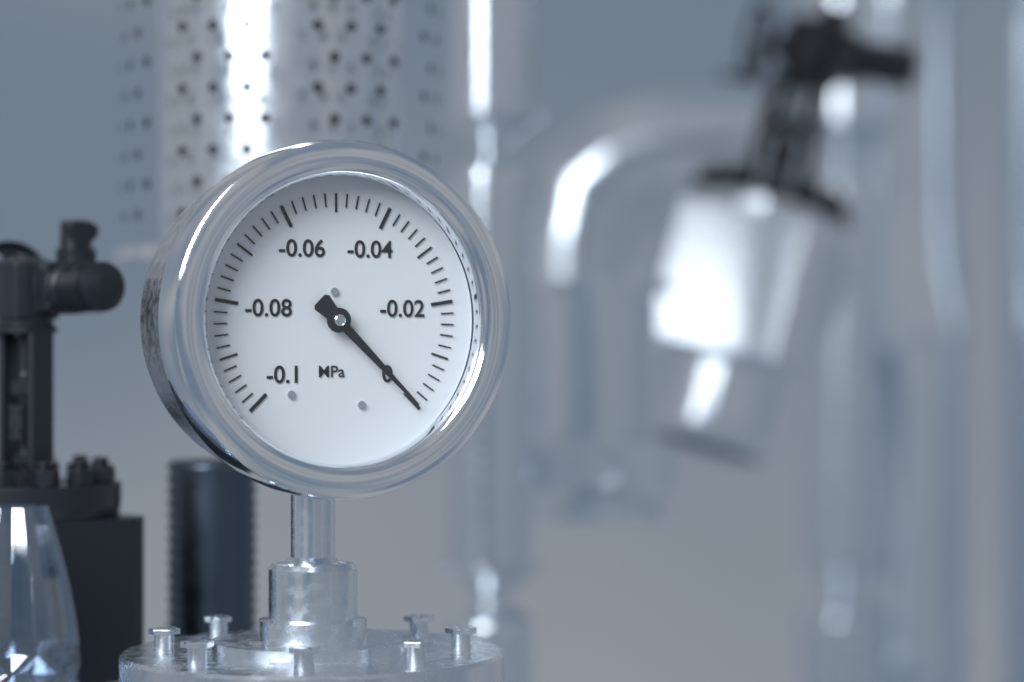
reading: 0.000 MPa
